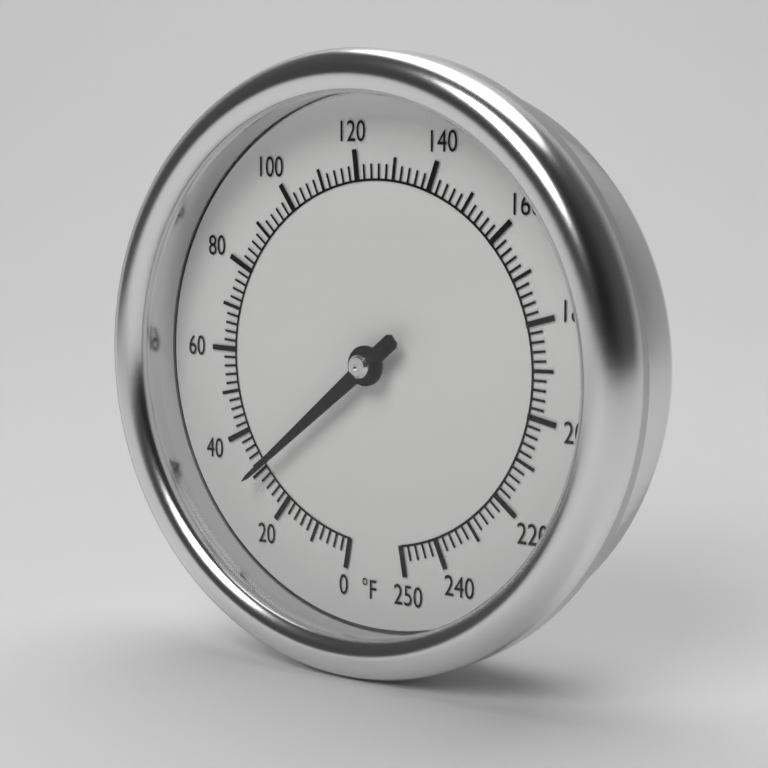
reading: 30 °F
